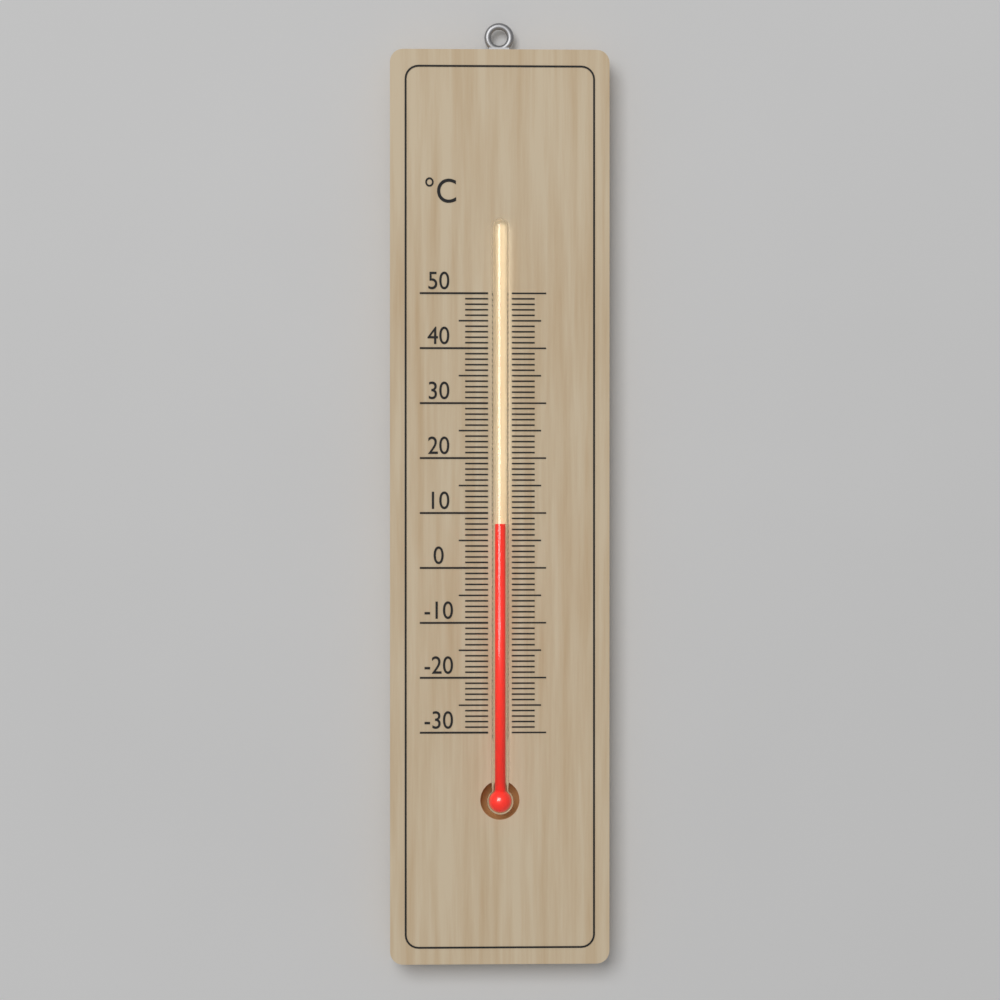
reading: 8 °C
